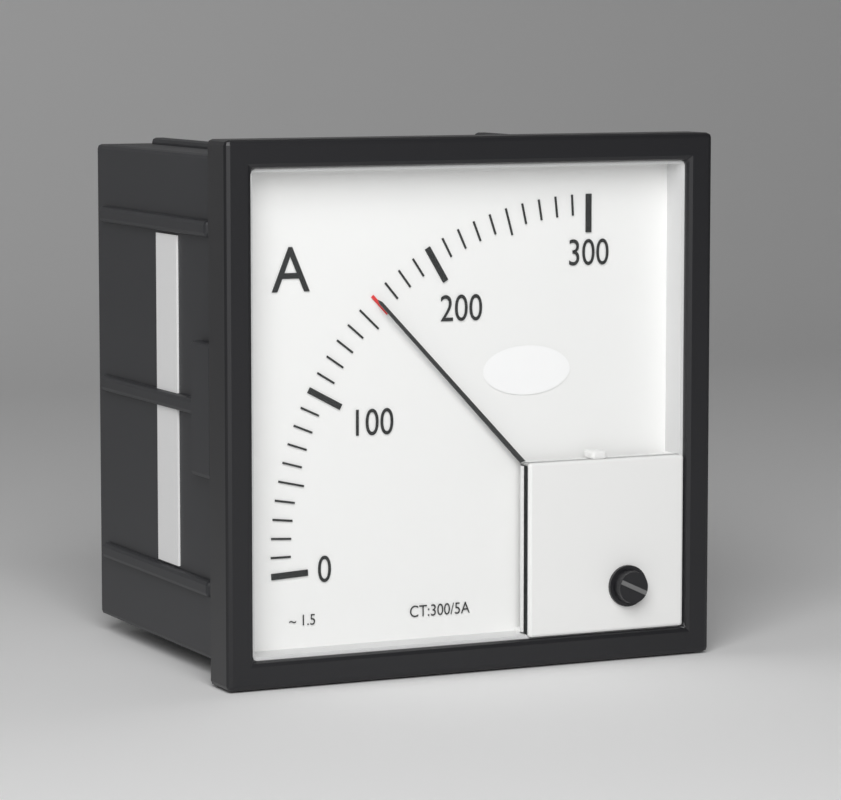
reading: 160 A
